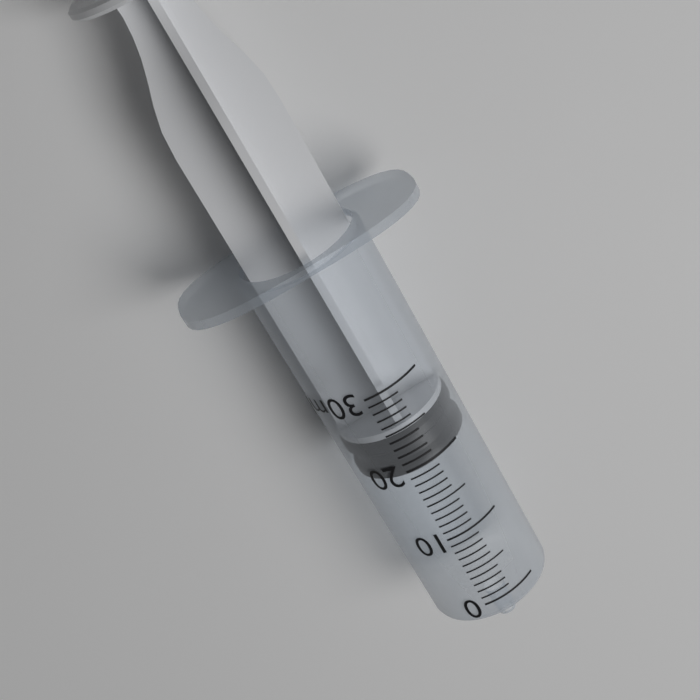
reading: 19 ml
